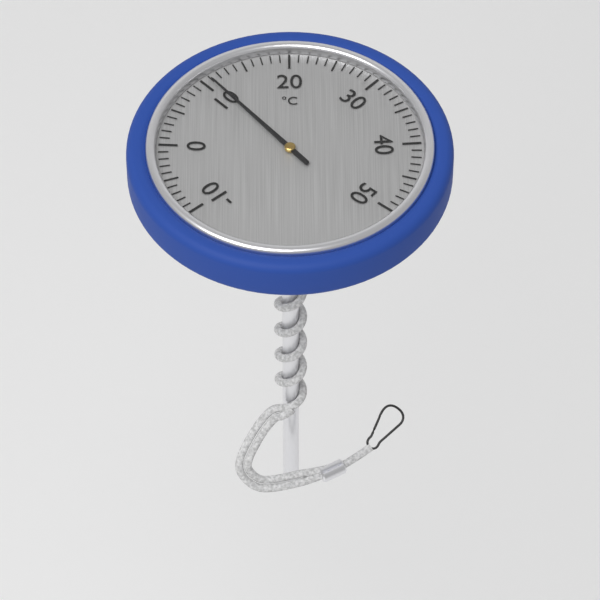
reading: 11 °C
